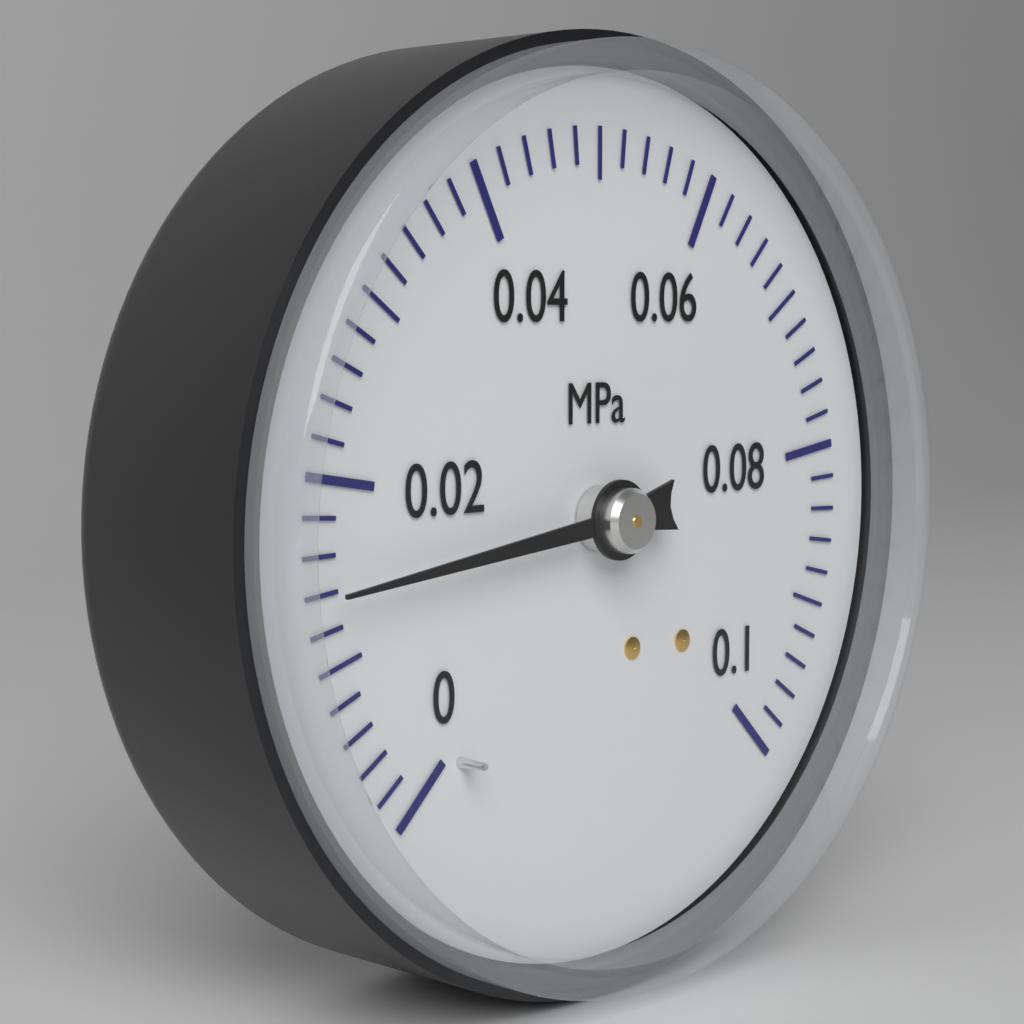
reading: 0.014 MPa
